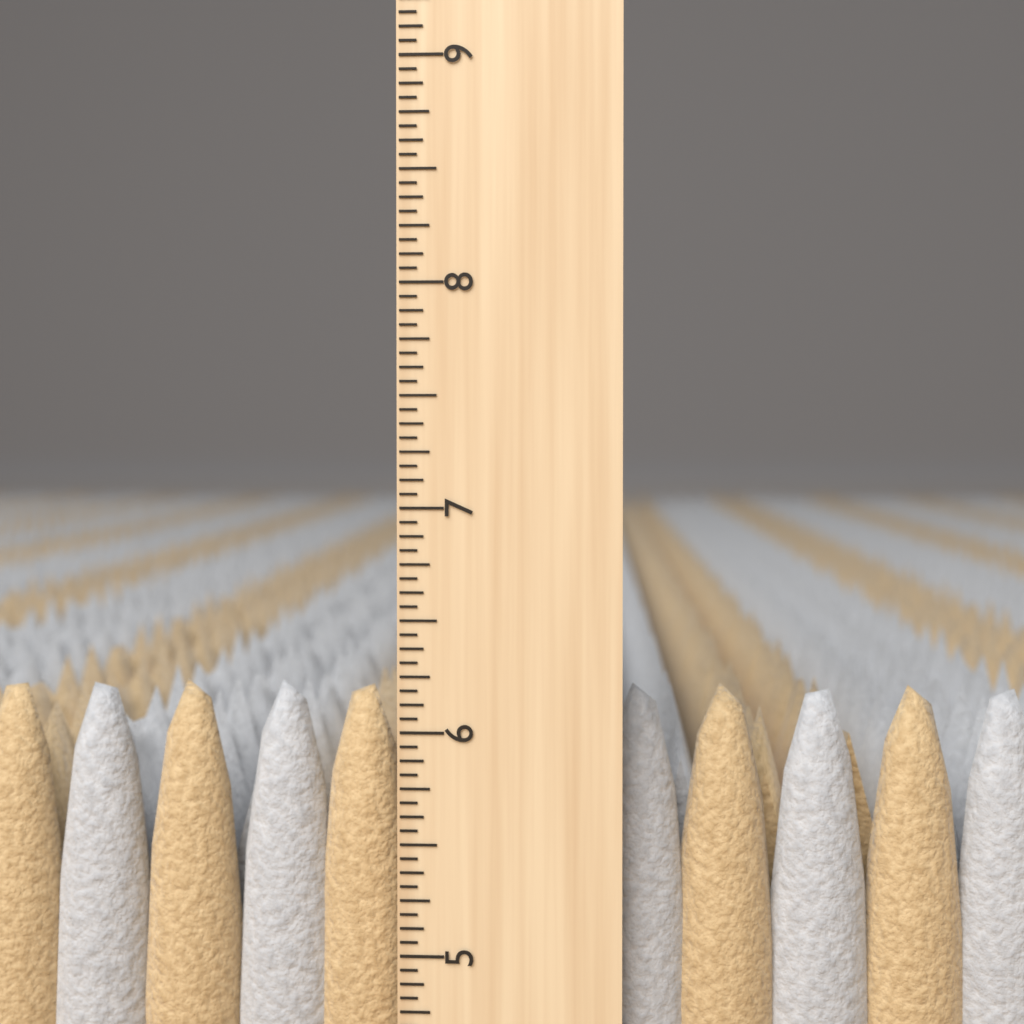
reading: 6.1875 inch
